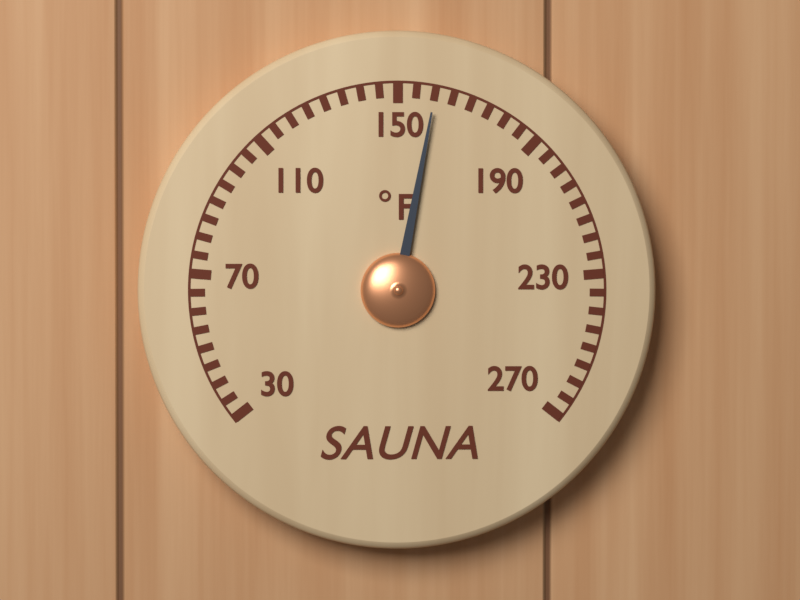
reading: 160 °F
